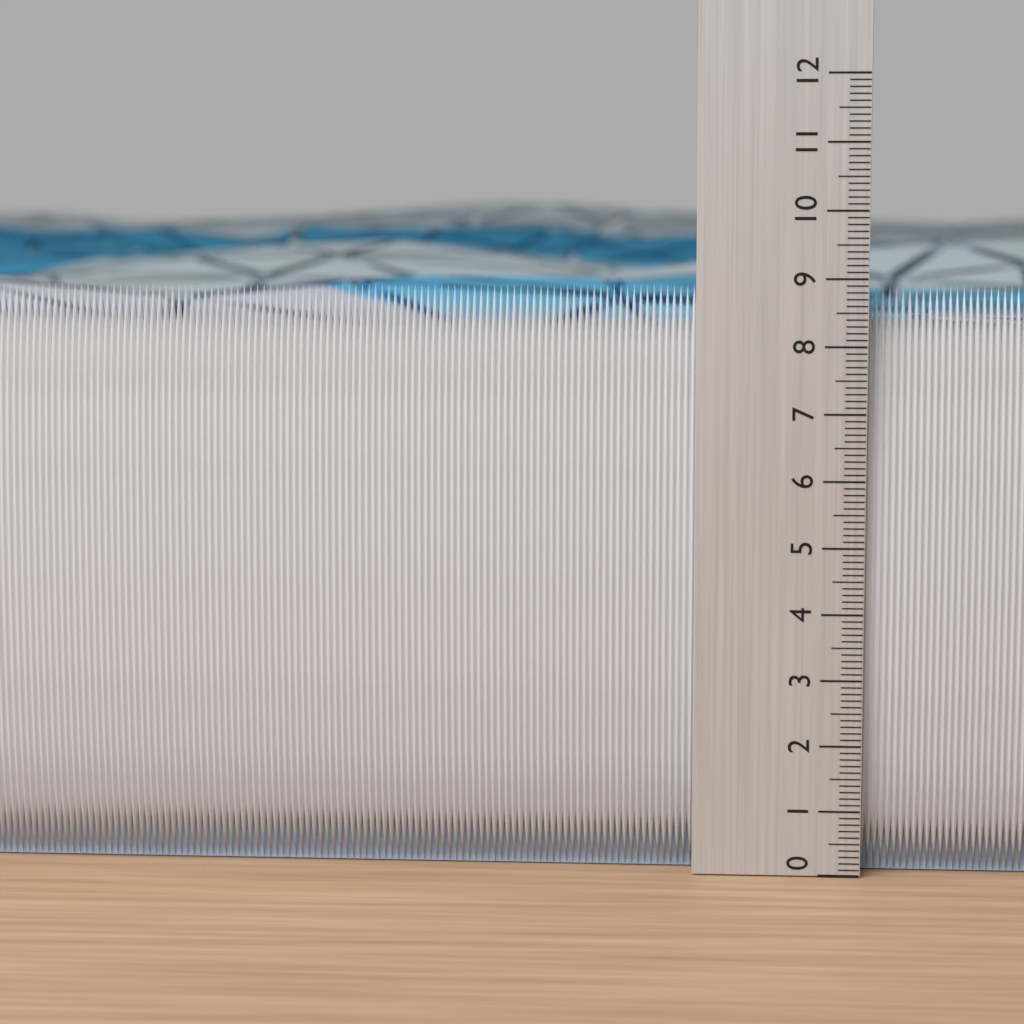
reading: 8.9 (no unit)
